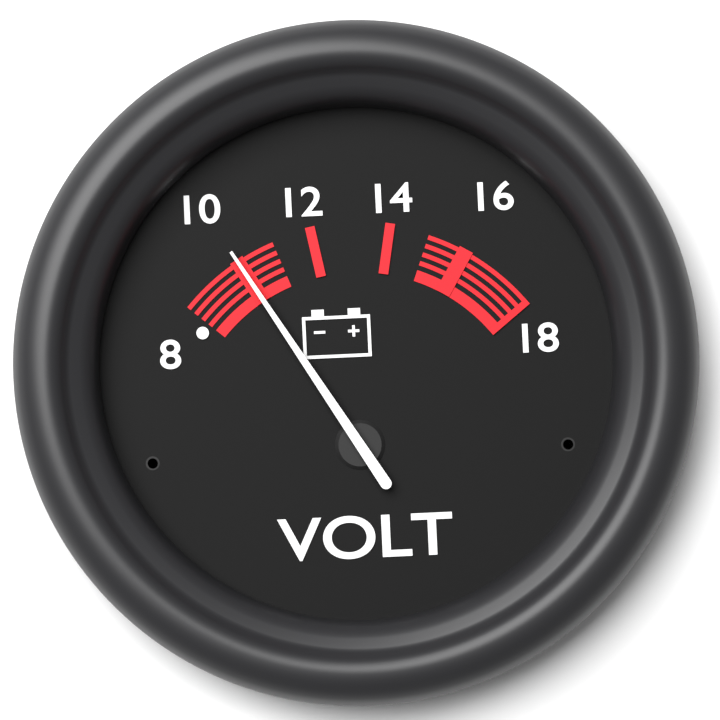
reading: 10 V
